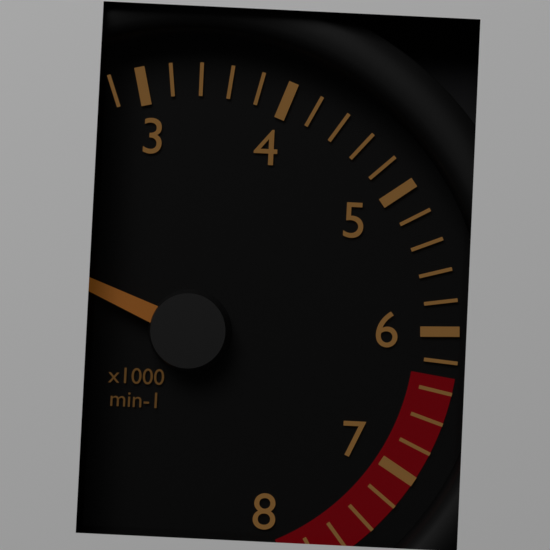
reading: 1400 min-1
